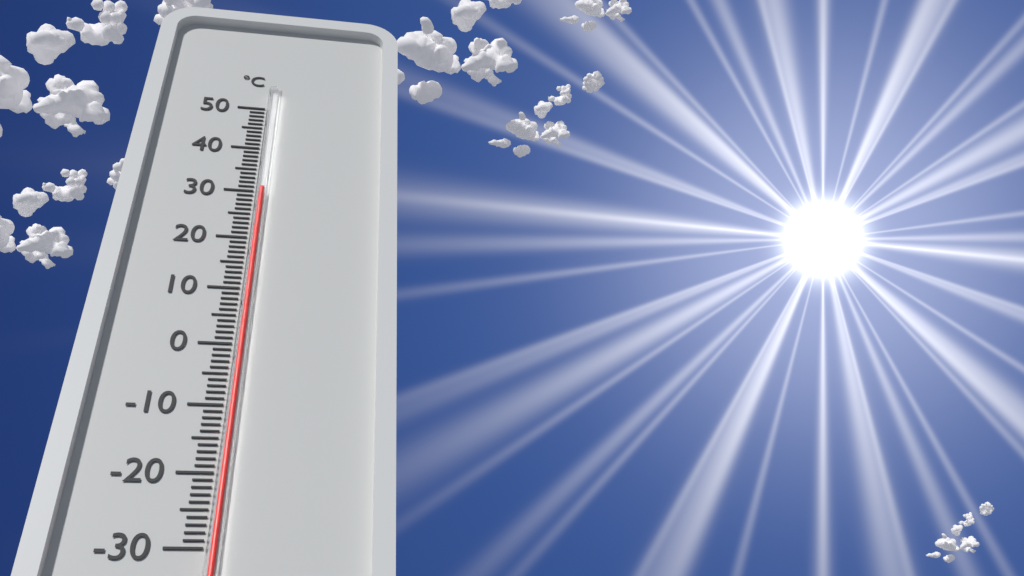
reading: 30 °C
